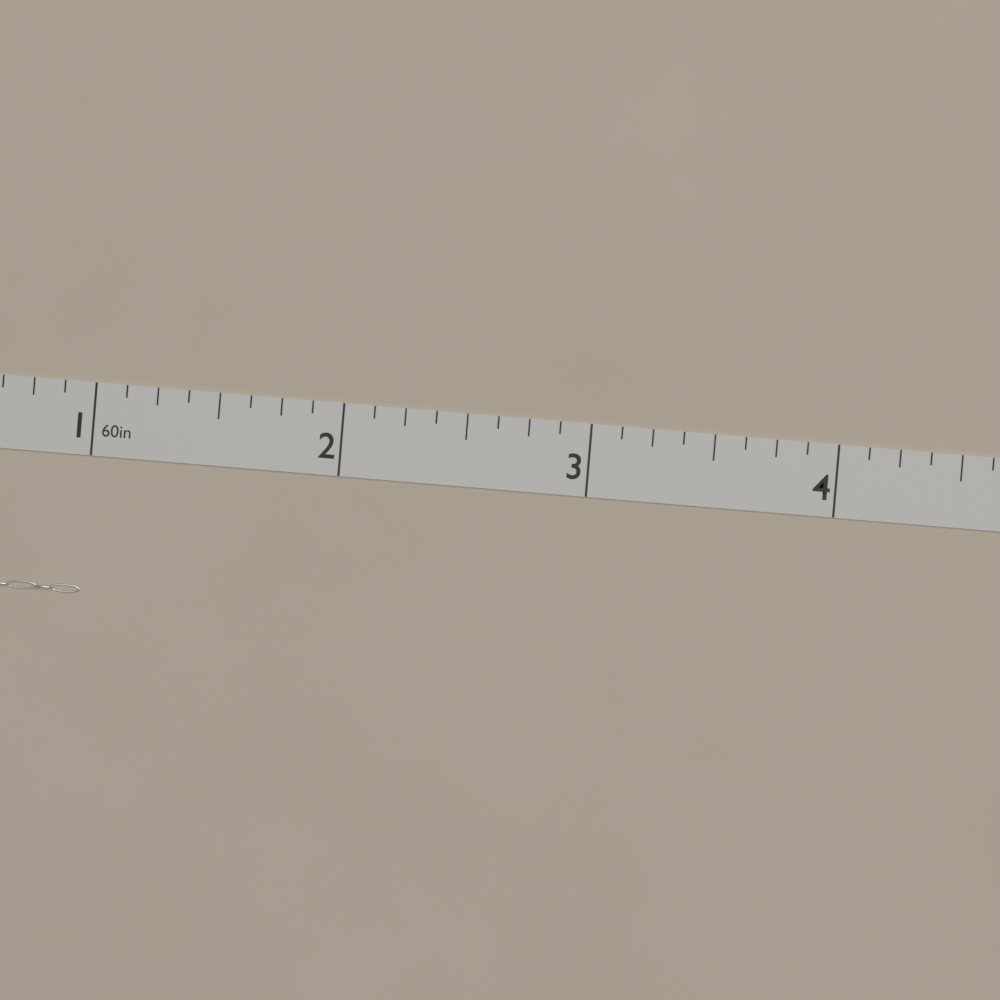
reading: 1.000 in
